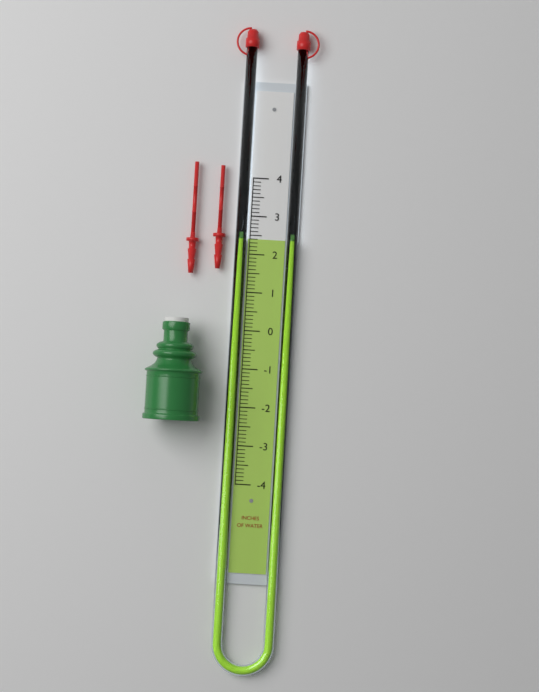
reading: 2.4 in
